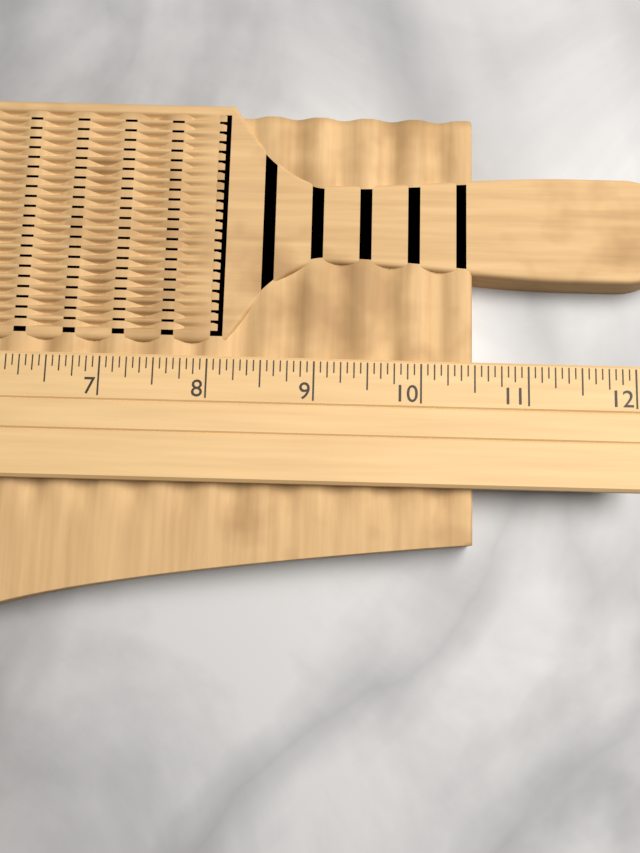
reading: 10.5000 (no unit)
